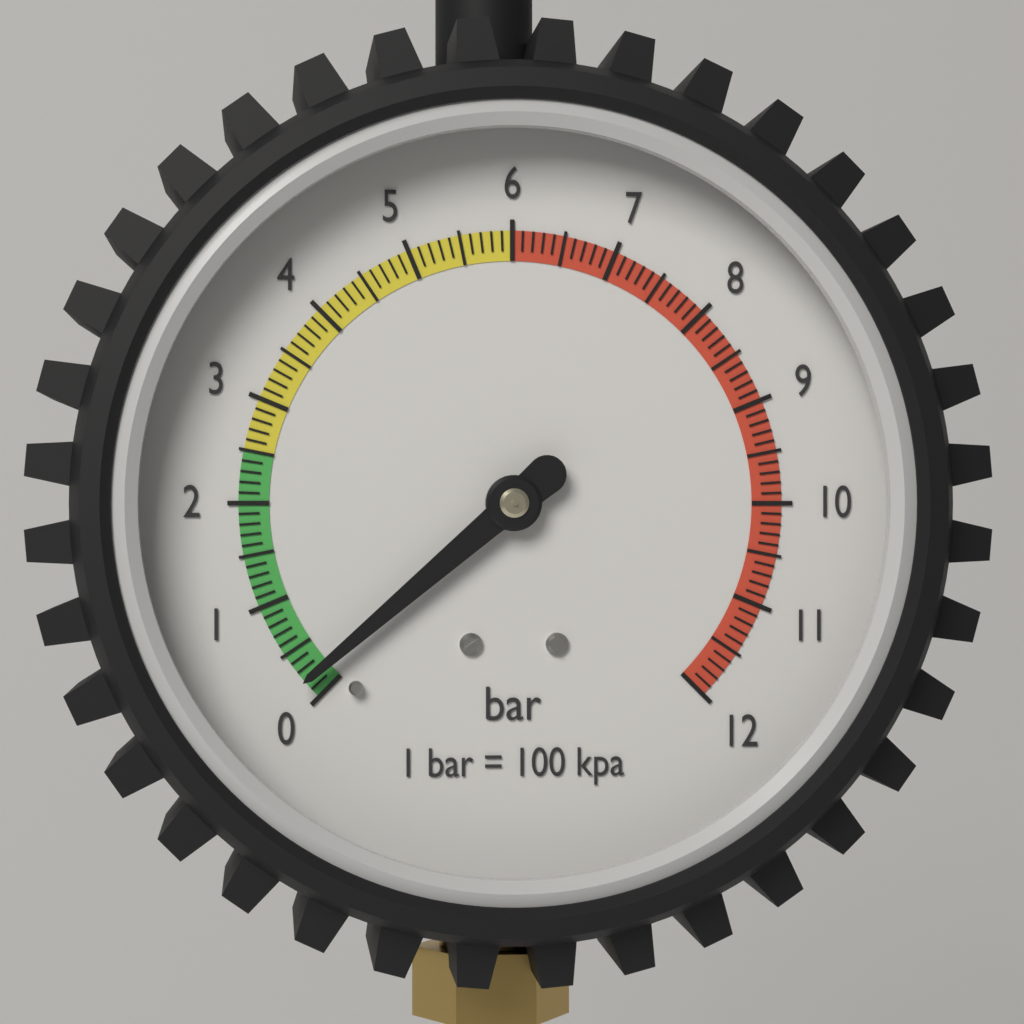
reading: 0.2 bar
